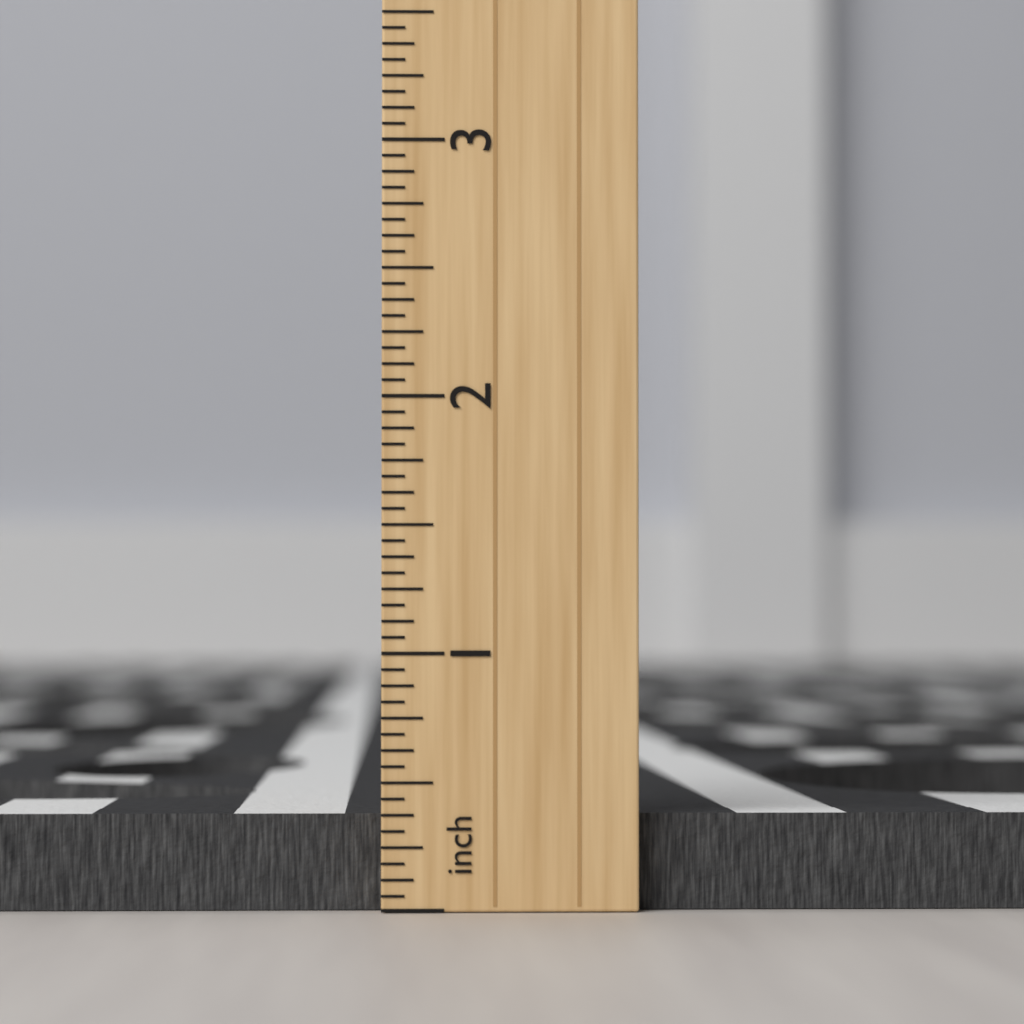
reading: 0.3750 inch
